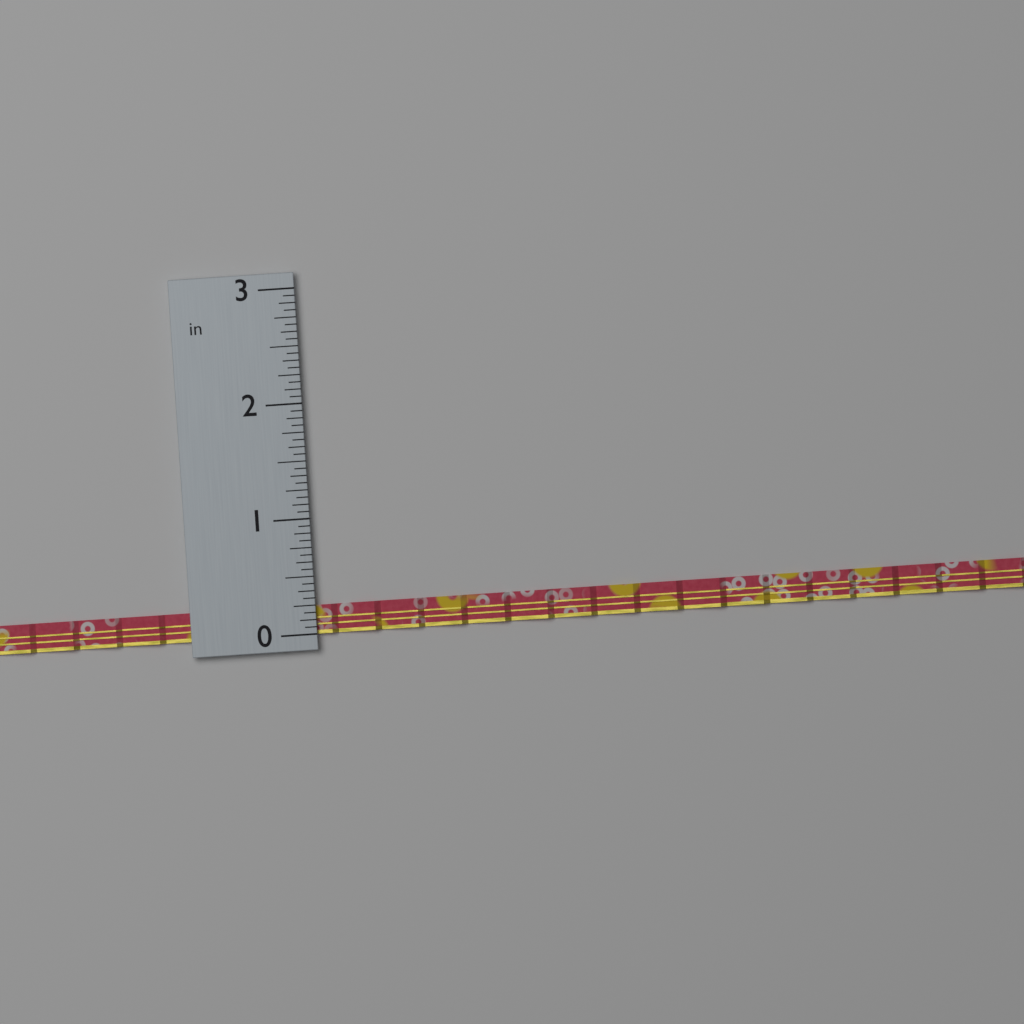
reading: 0.2500 in
